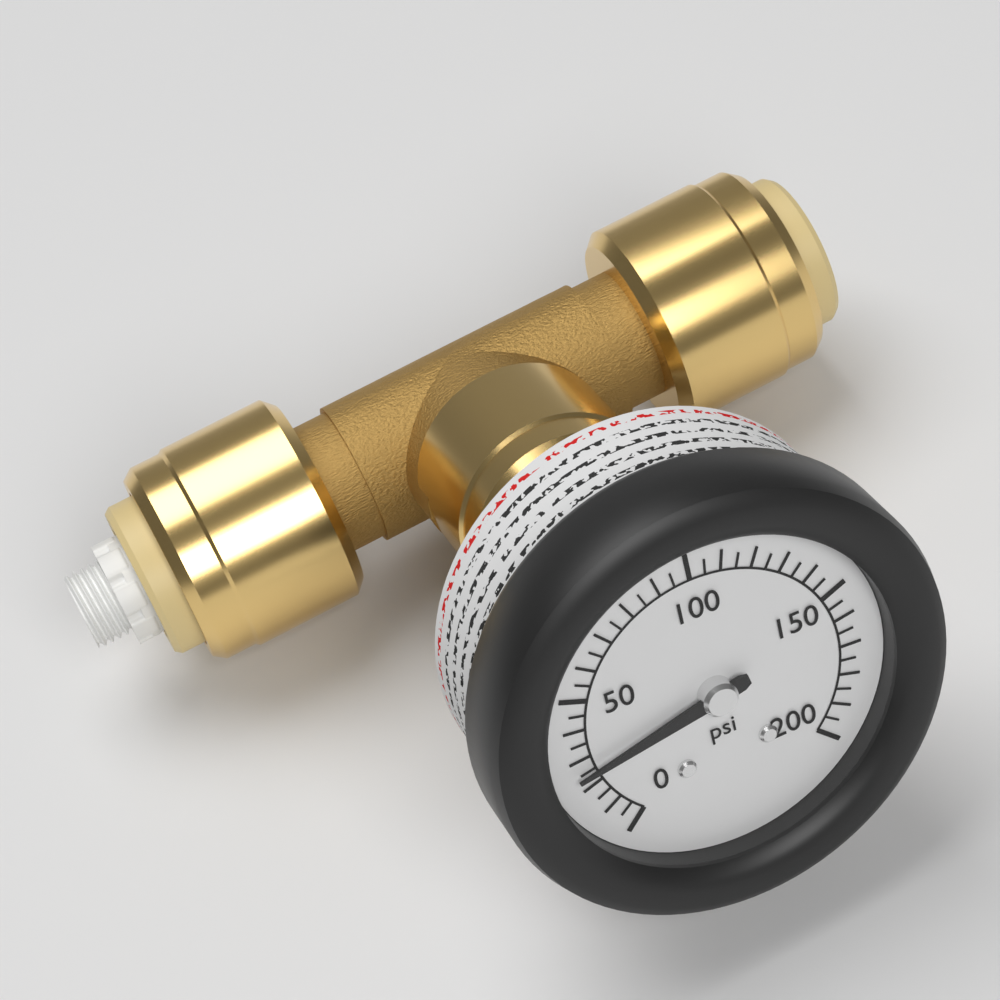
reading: 25 psi
